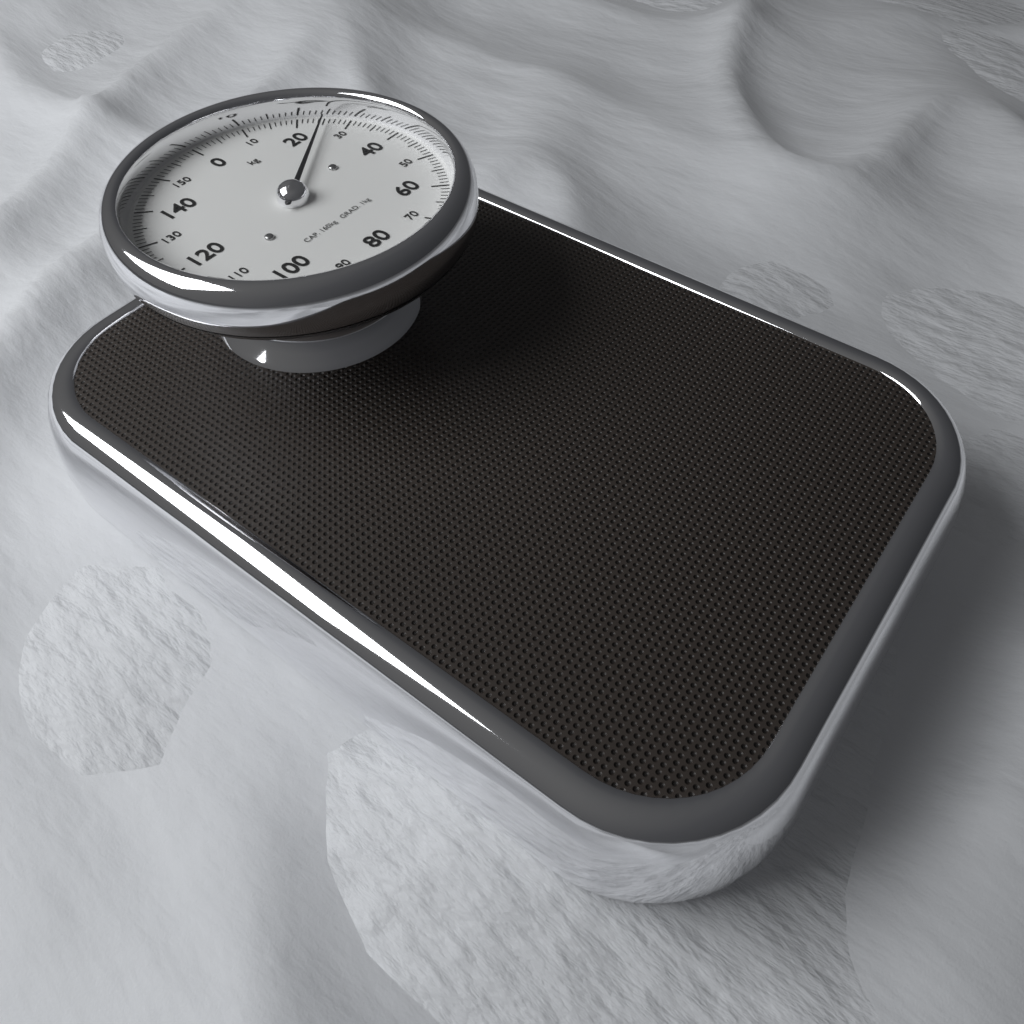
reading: 25 kg
